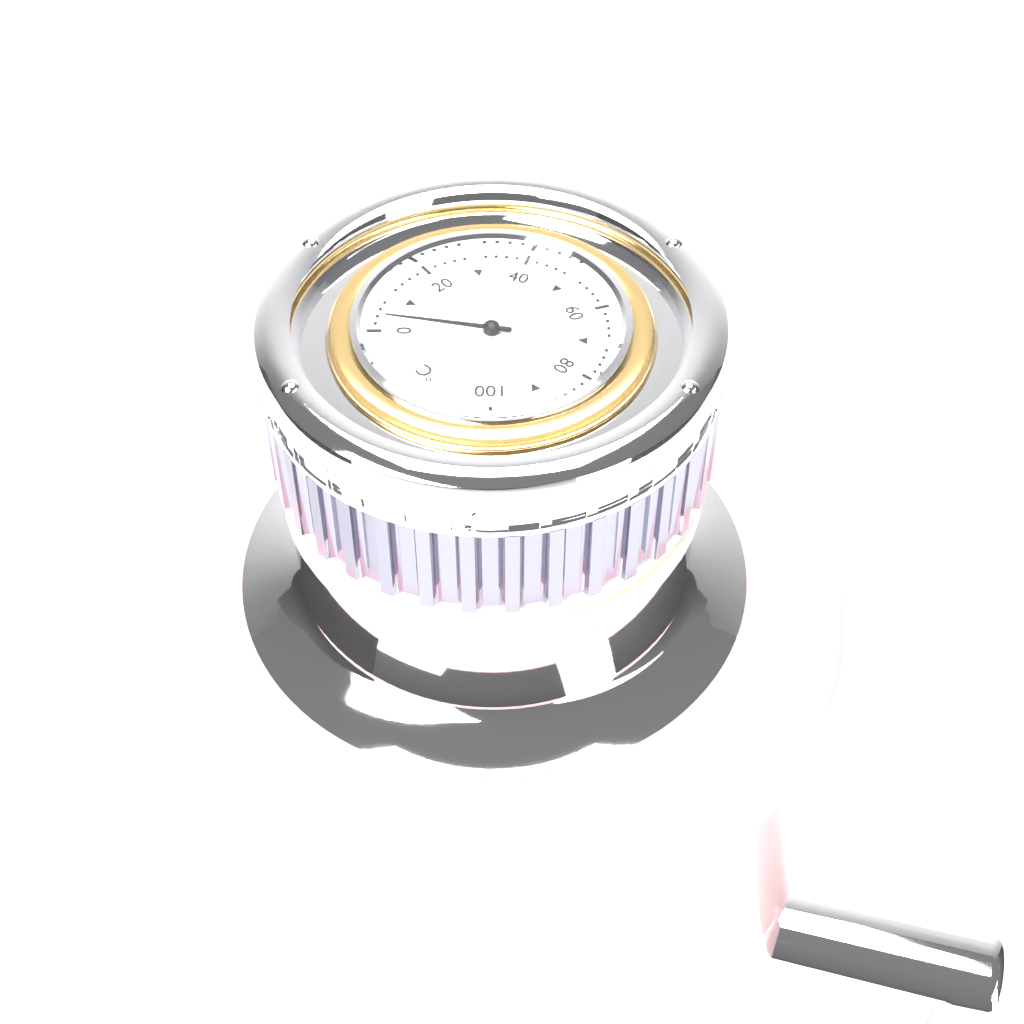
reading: 4 °C
